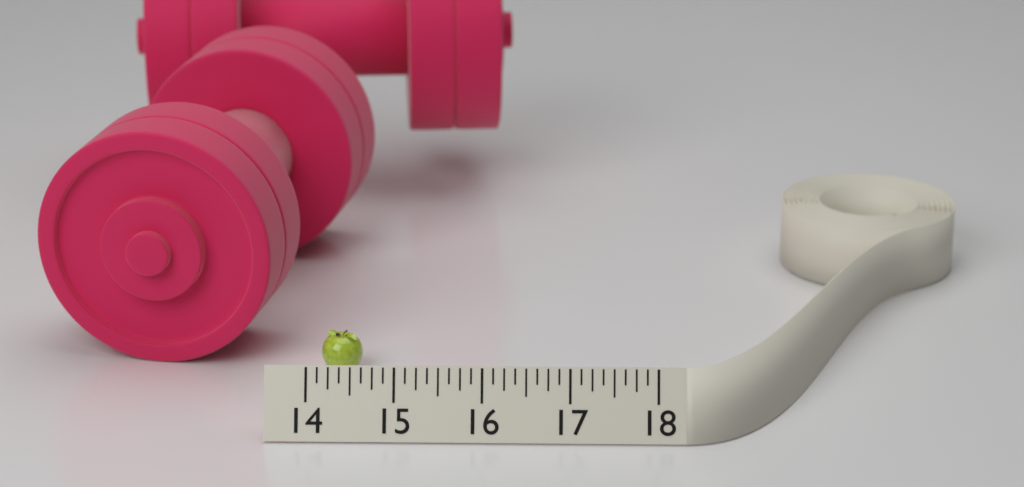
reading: 14.500 (no unit)
